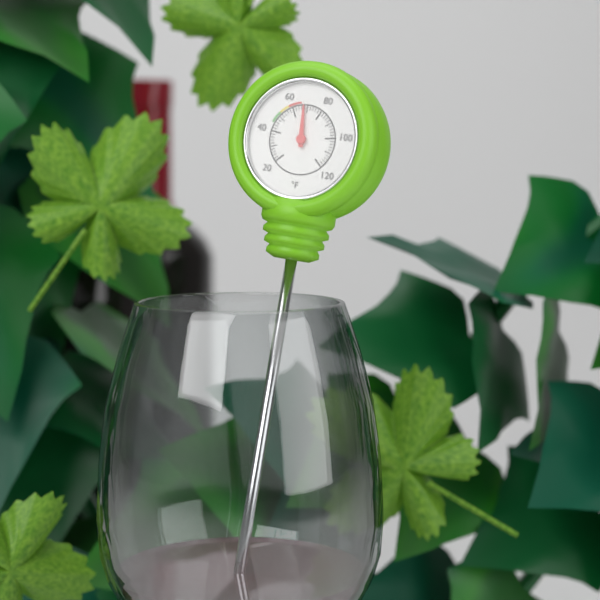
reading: 68 °F
